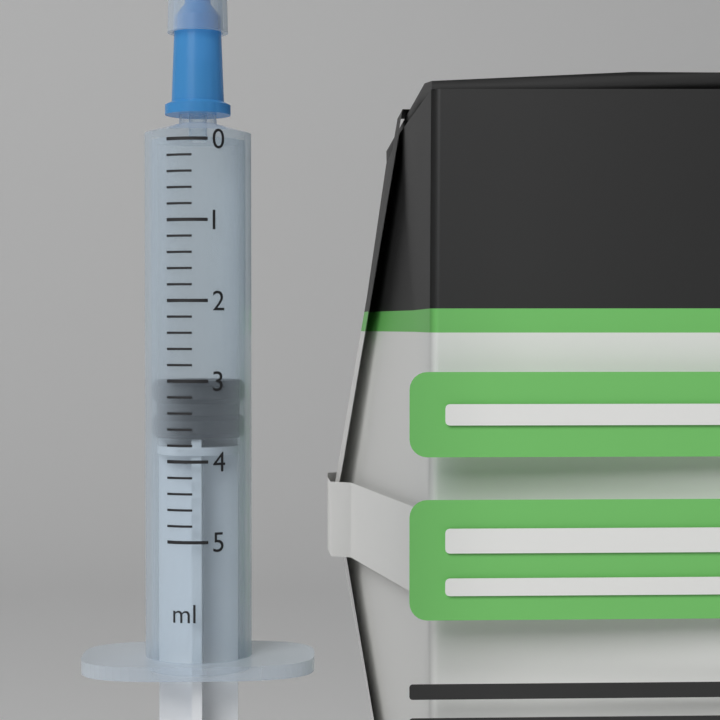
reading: 3.0 ml
